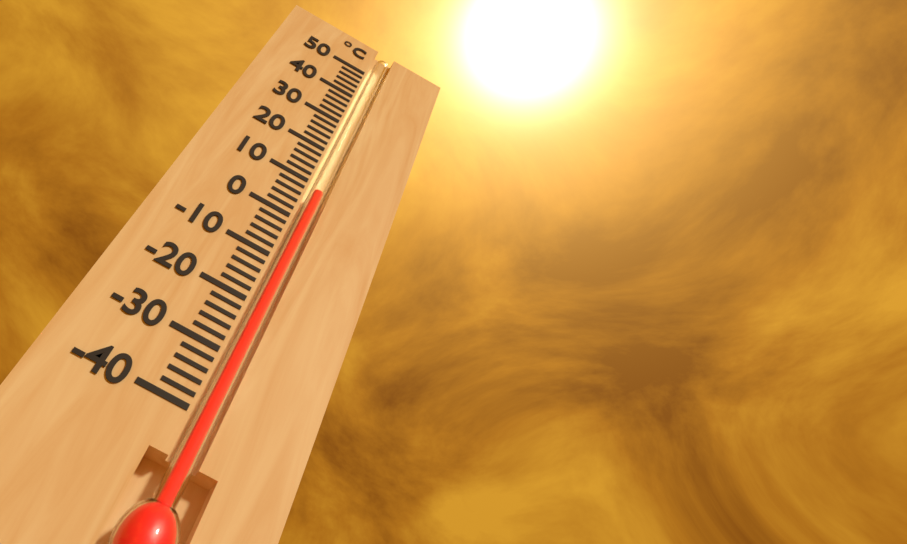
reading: 8 °C
